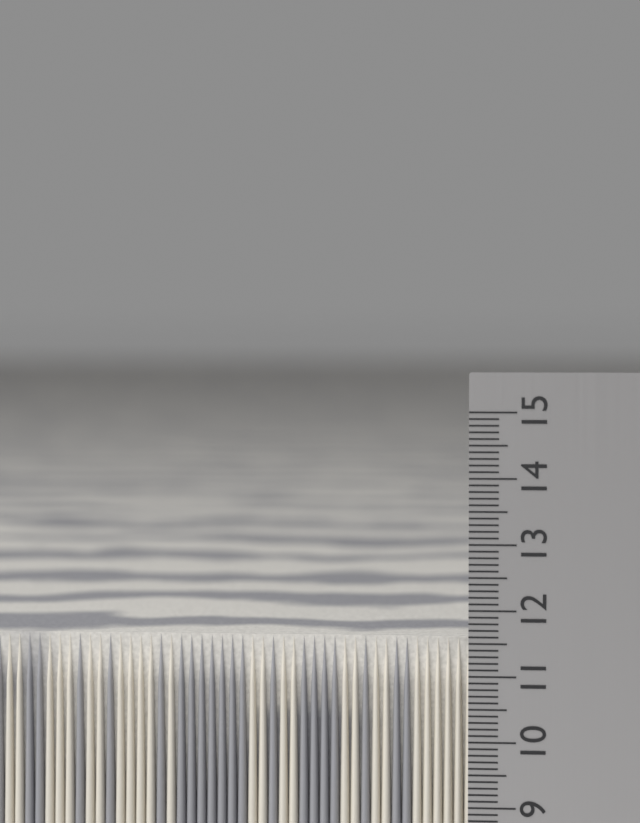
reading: 11.5 cm
